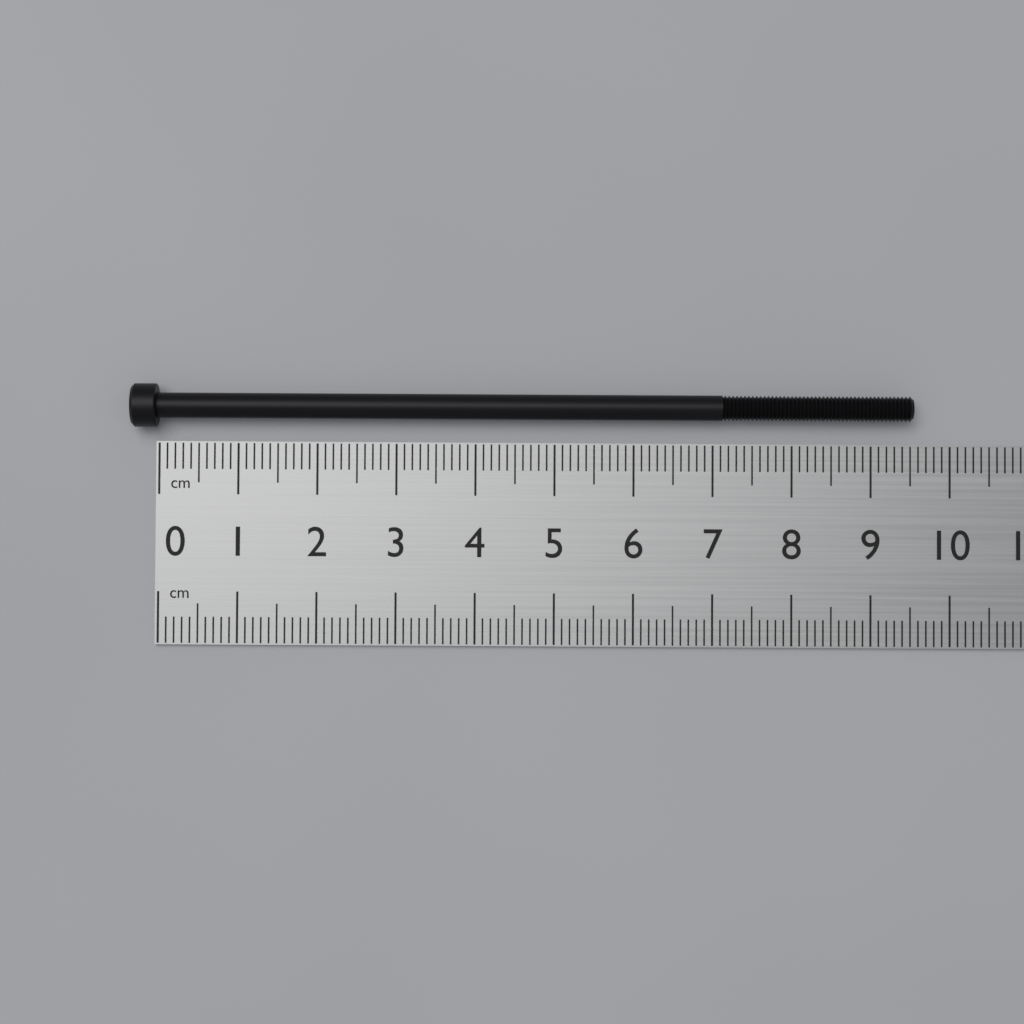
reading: 9.5 cm
